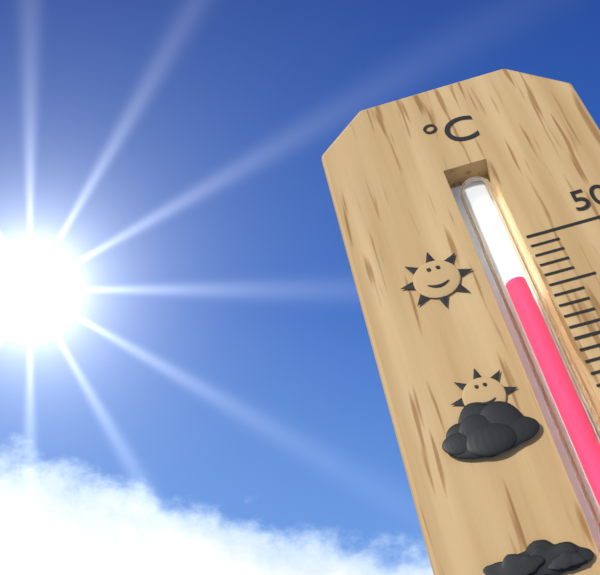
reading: 46 °C
